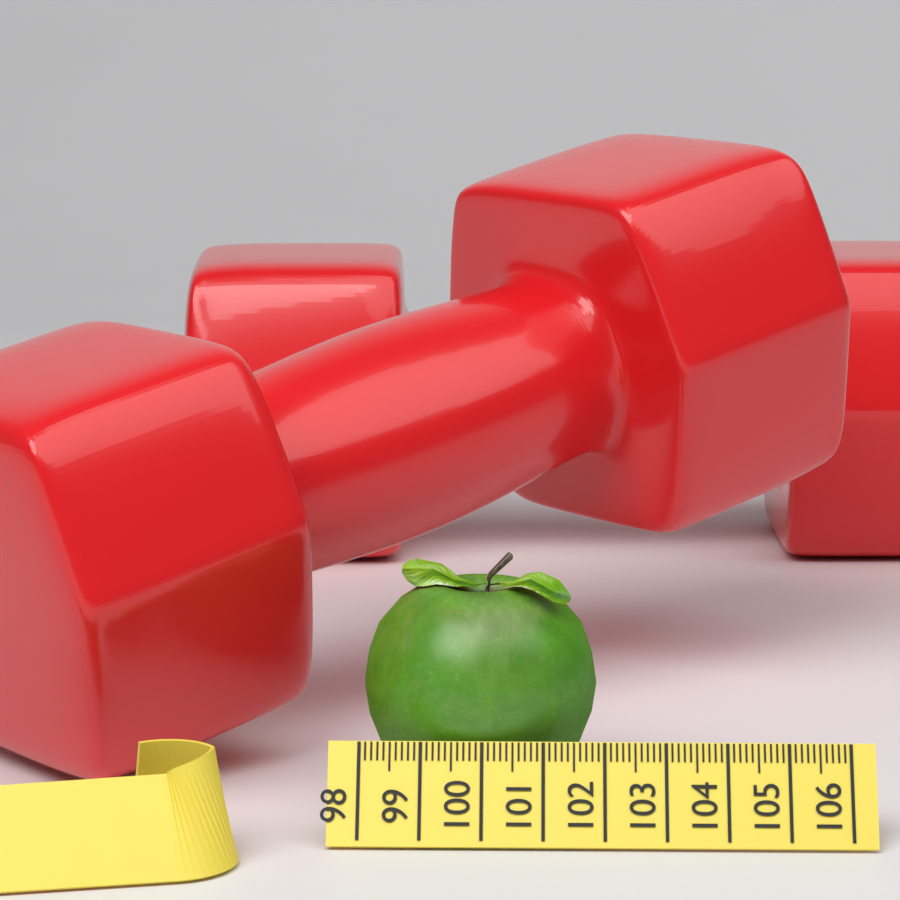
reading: 101.9 (no unit)
